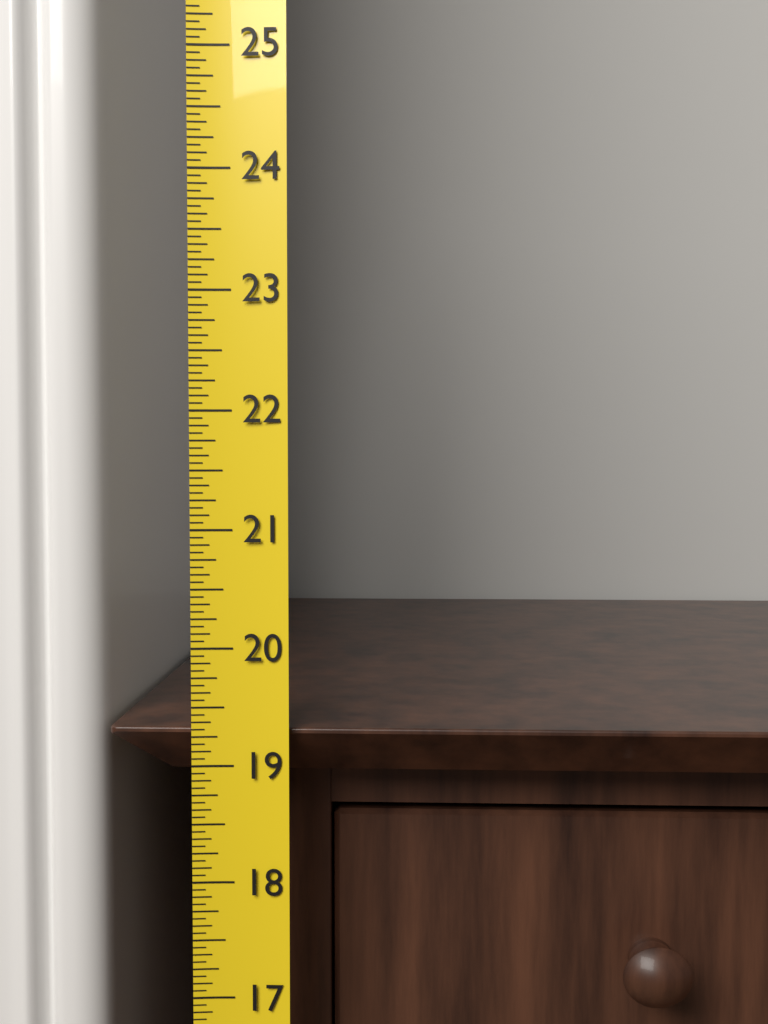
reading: 19.3125 (no unit)
